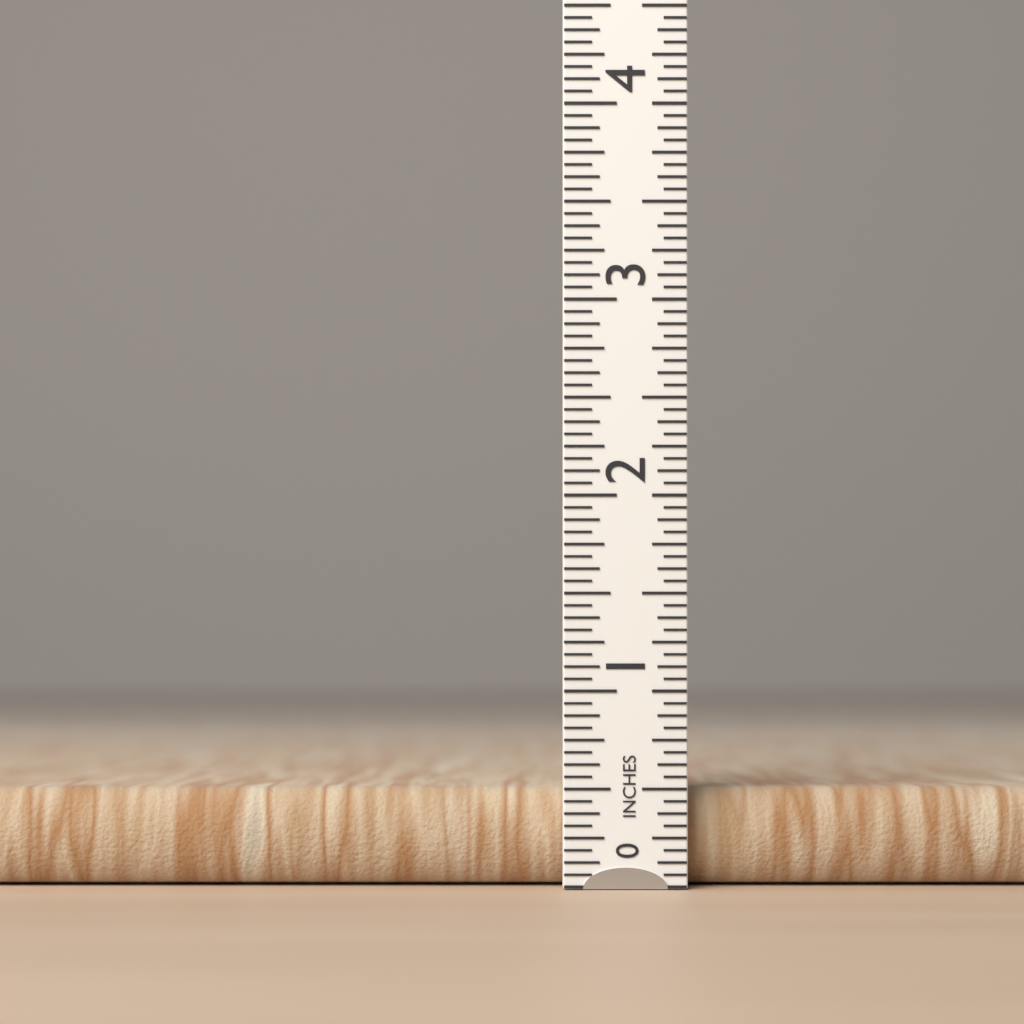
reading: 0.5000 in
